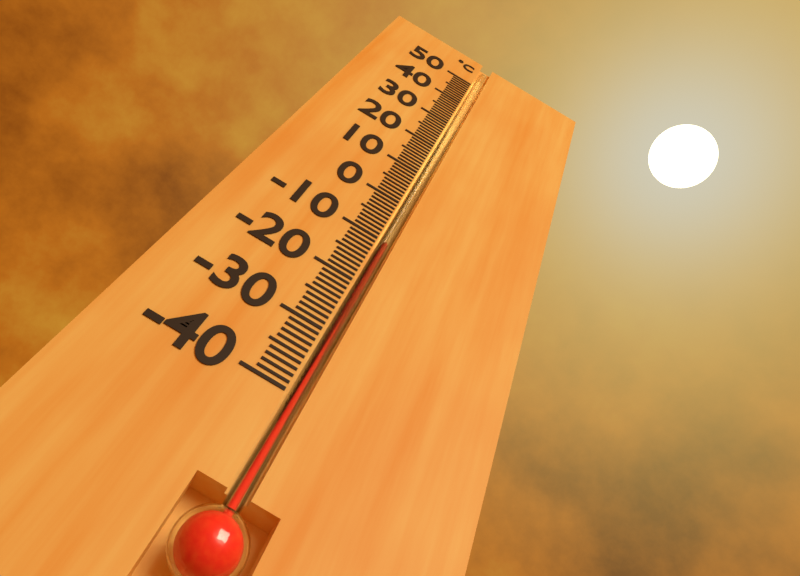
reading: -10 °C
